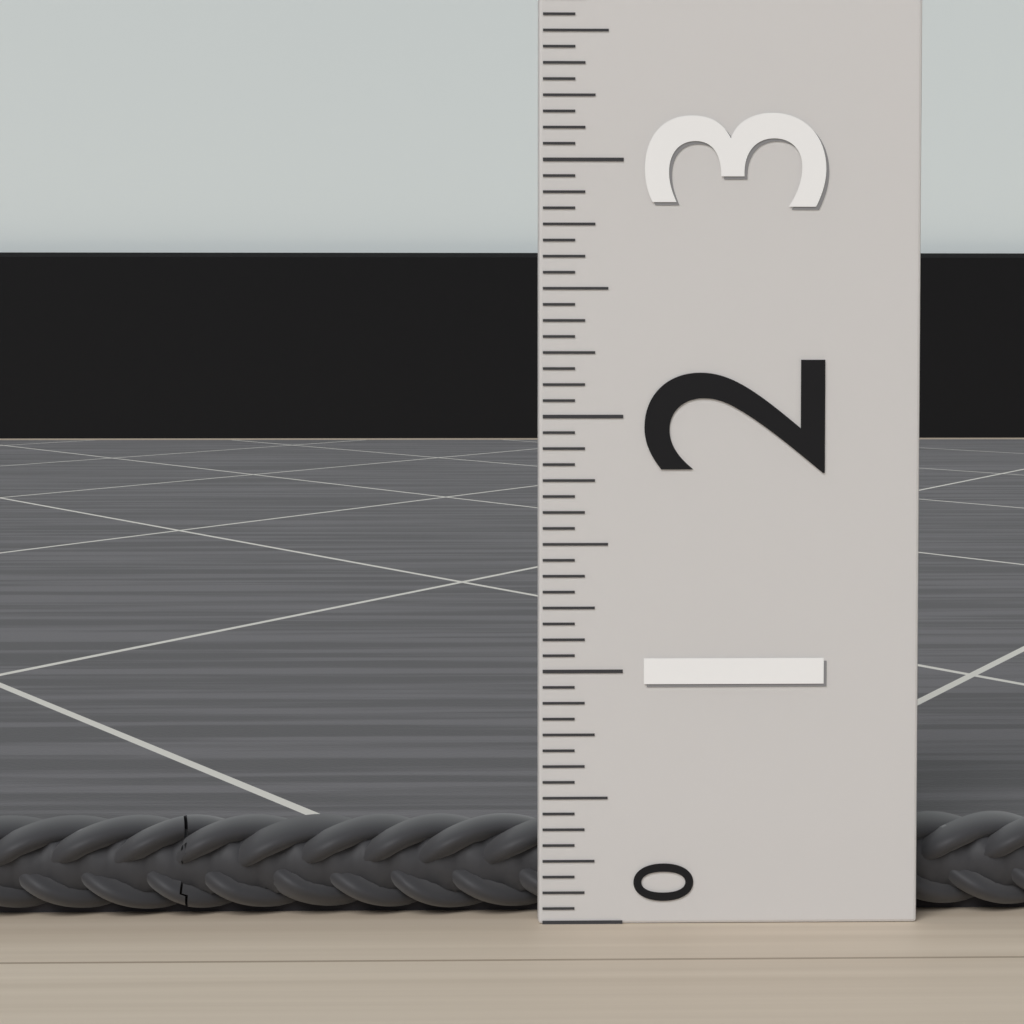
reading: 0.3125 (no unit)
